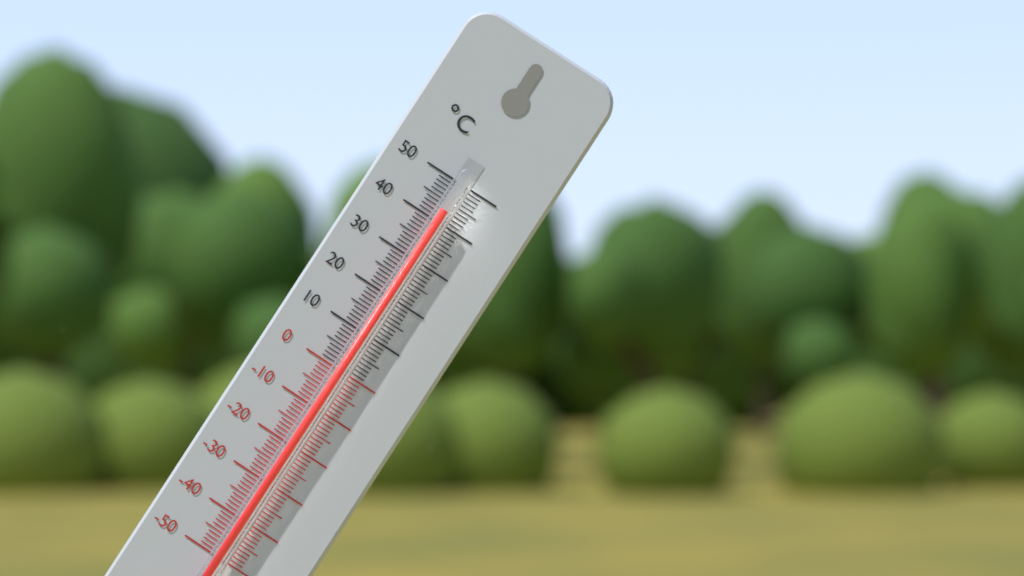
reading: 43 °C
